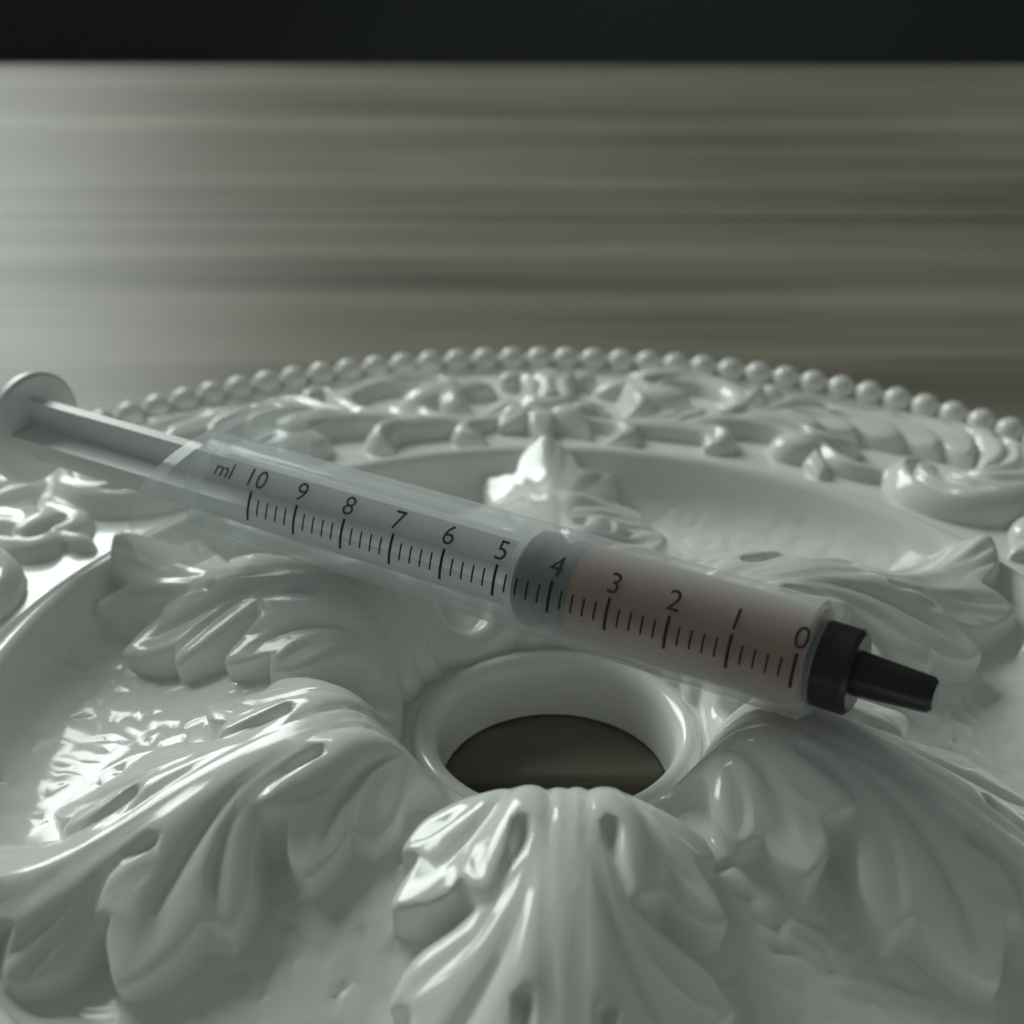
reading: 3.8 ml
